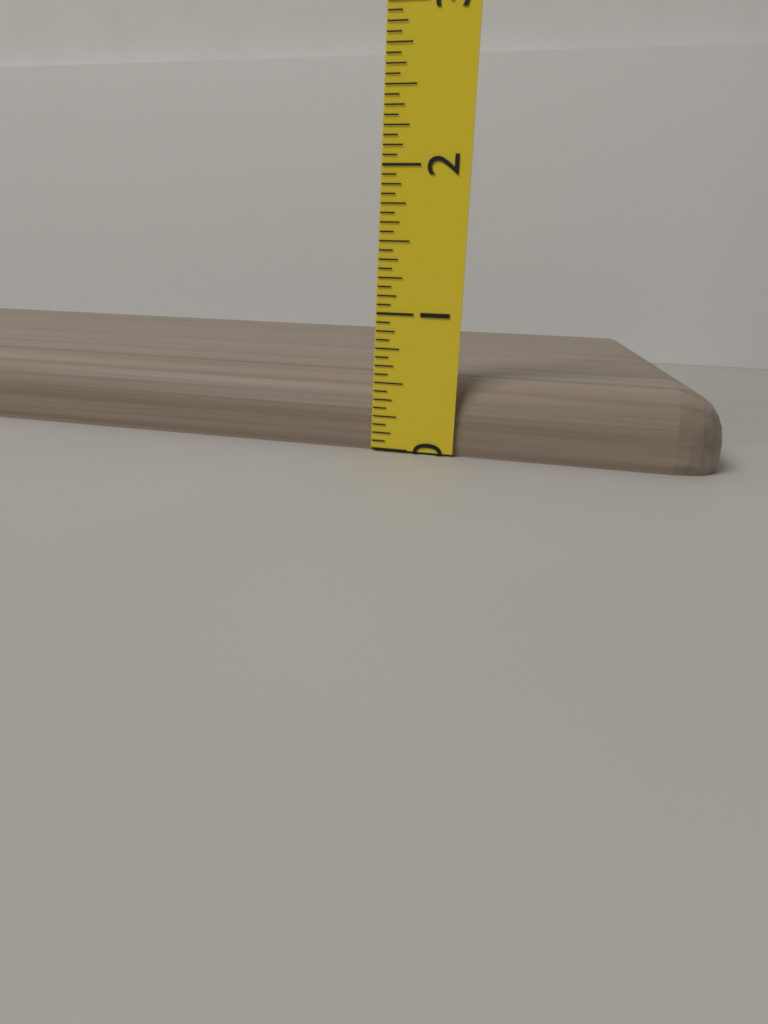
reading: 0.5625 (no unit)
